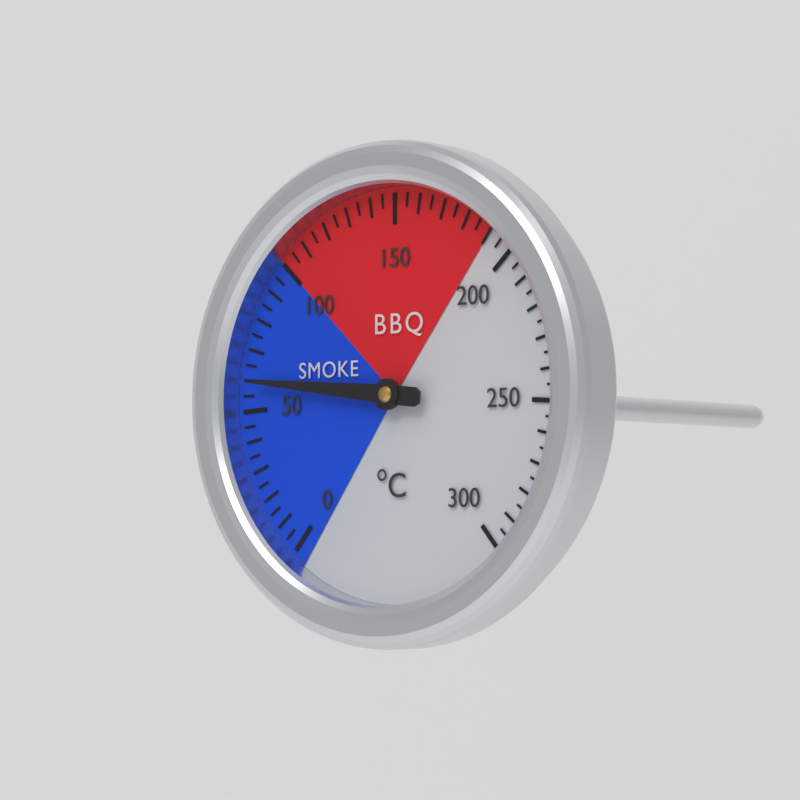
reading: 60 °C
